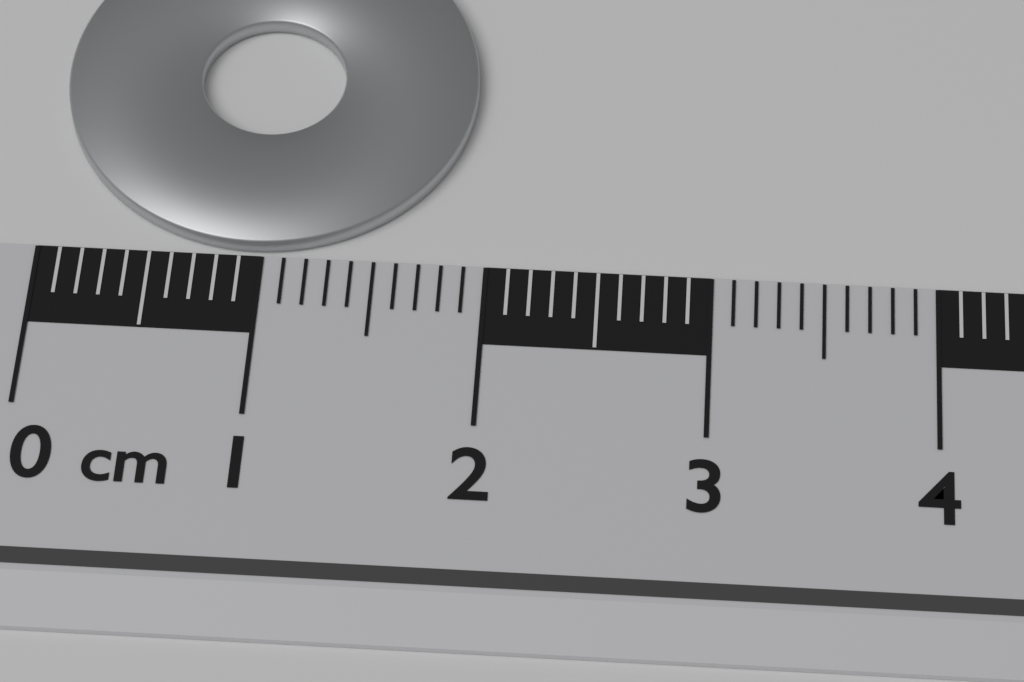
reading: 1.9 cm
